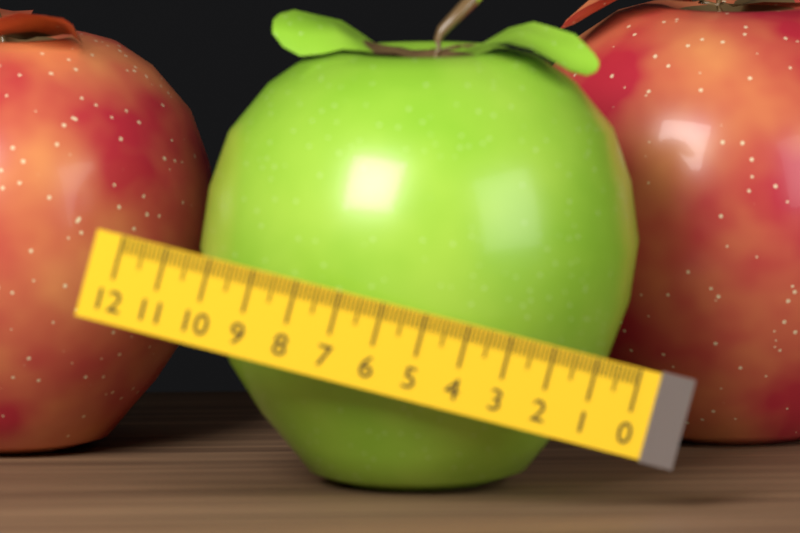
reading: 9.9 (no unit)
